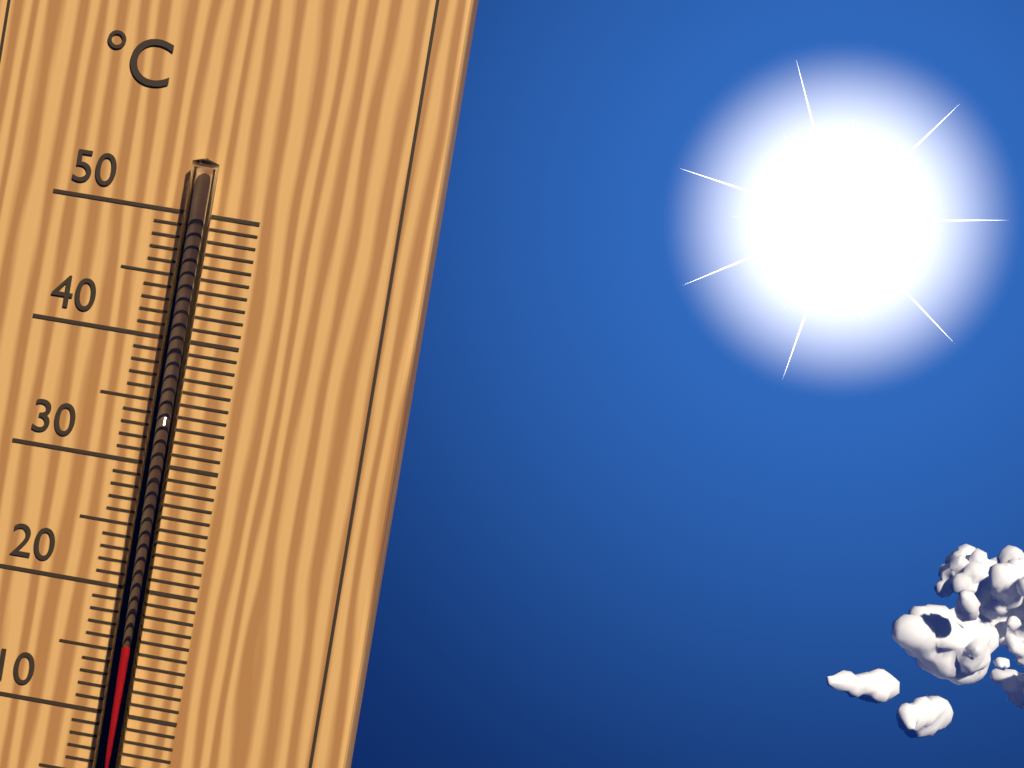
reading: 16 °C
